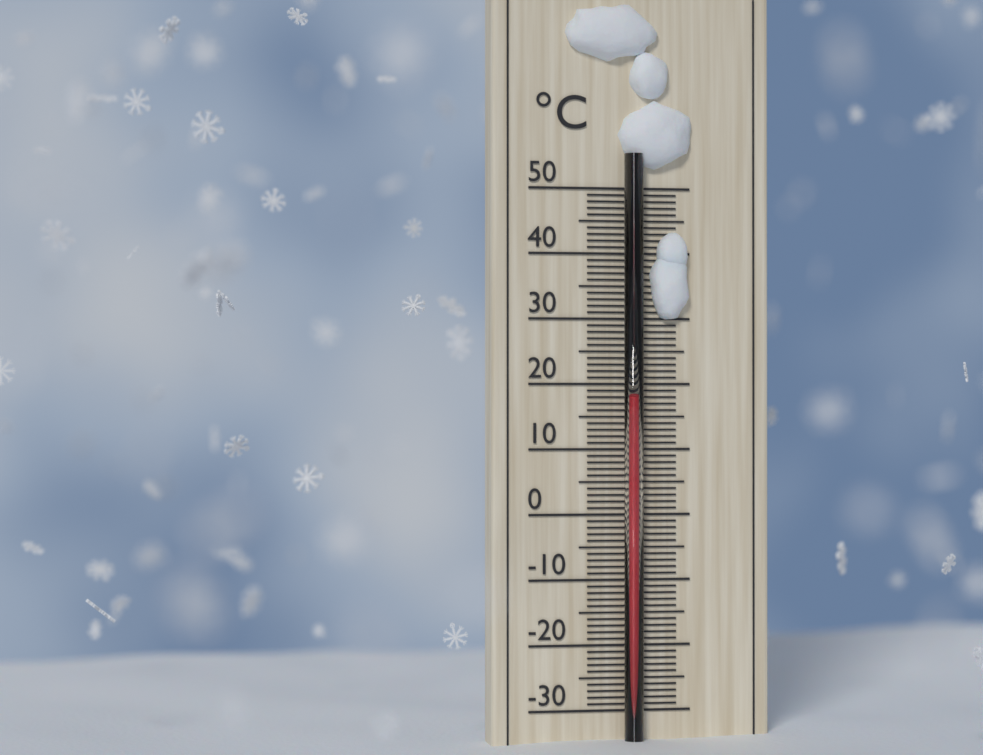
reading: 18 °C
